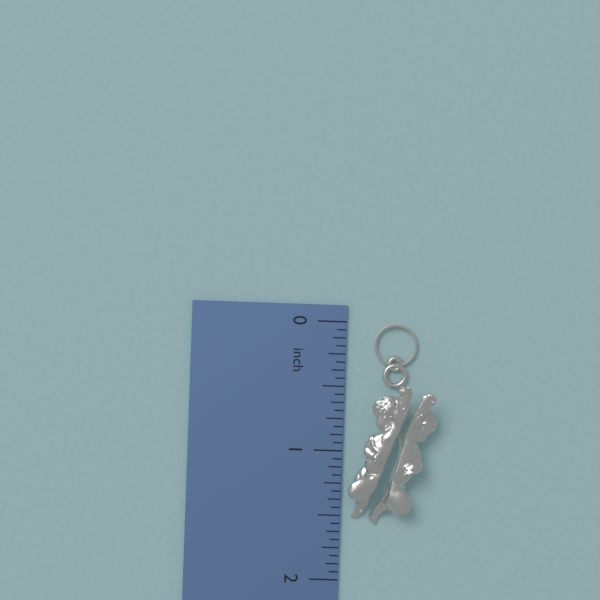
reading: 1.5625 inch
